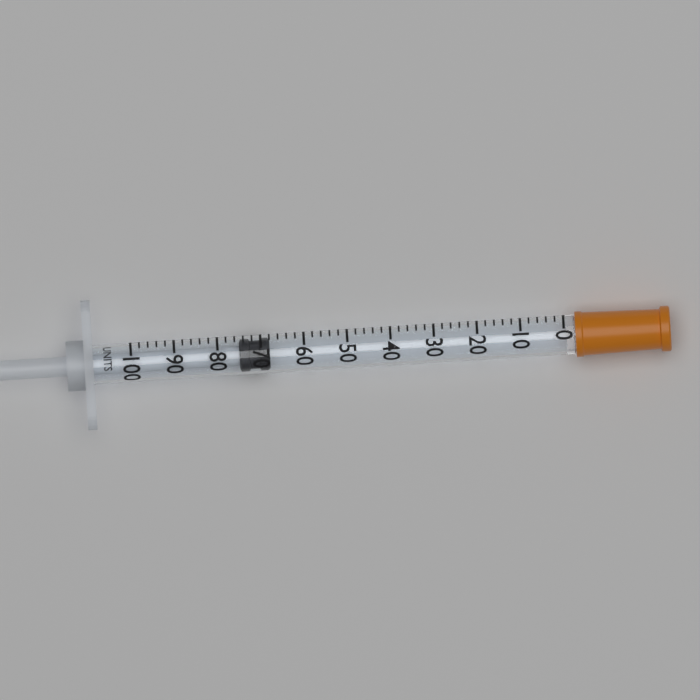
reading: 68 units
